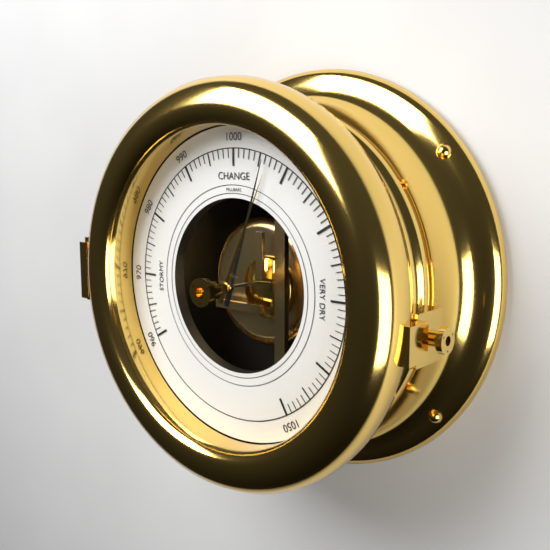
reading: 1006 mbar
